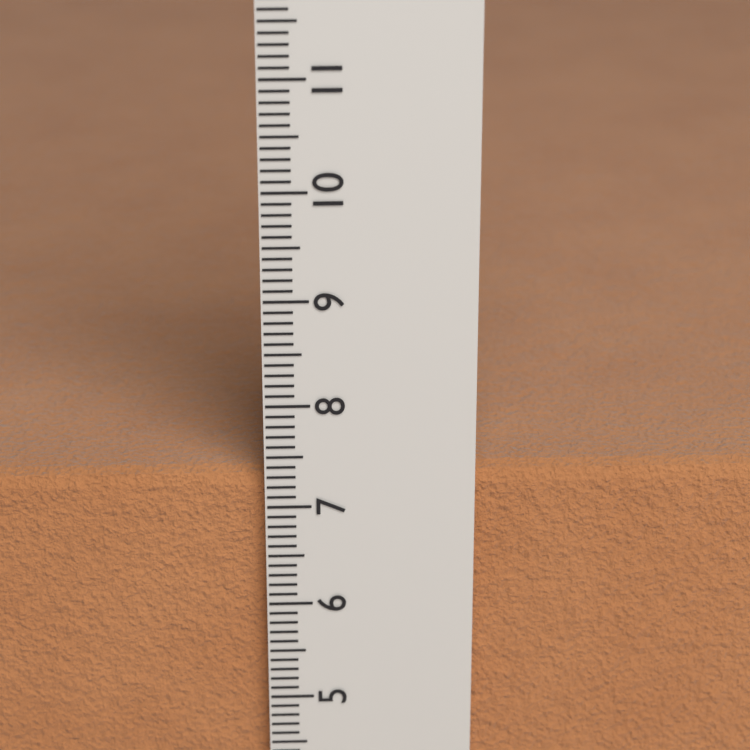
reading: 7.3 cm
